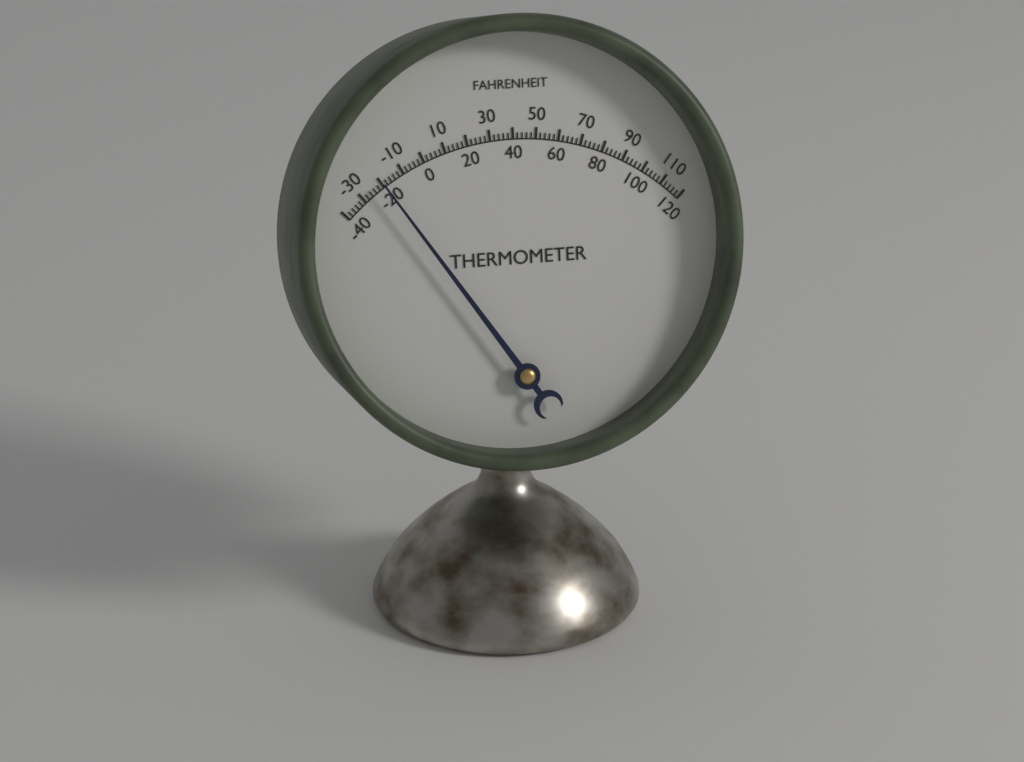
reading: -20 °F
